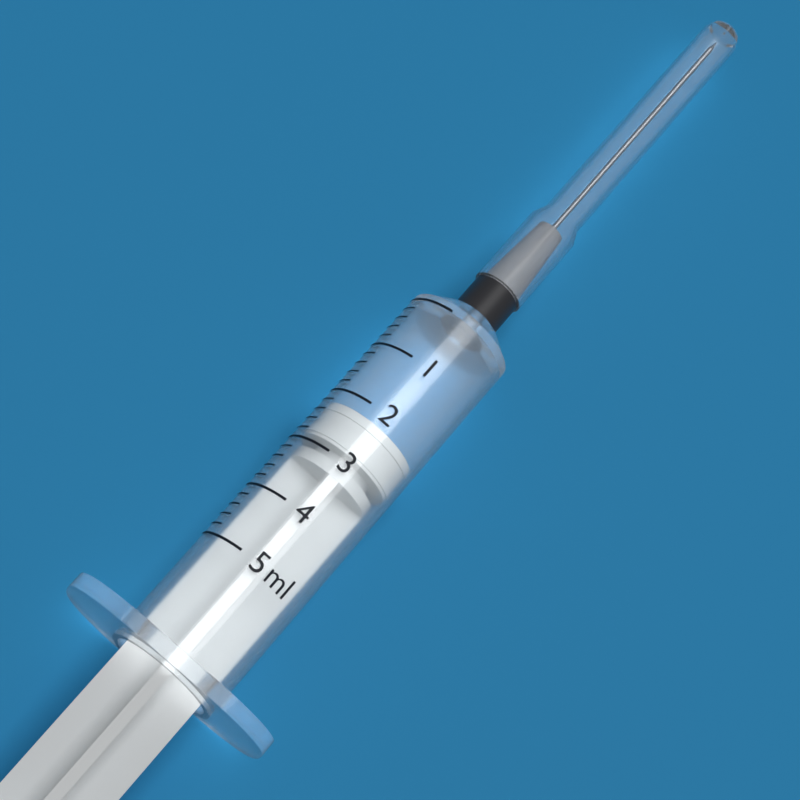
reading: 2.2 ml
